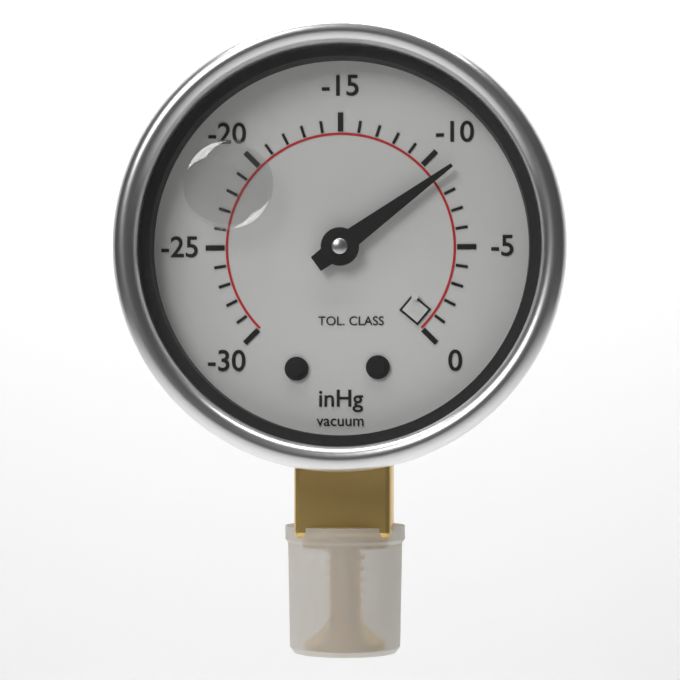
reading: -9 inHg
